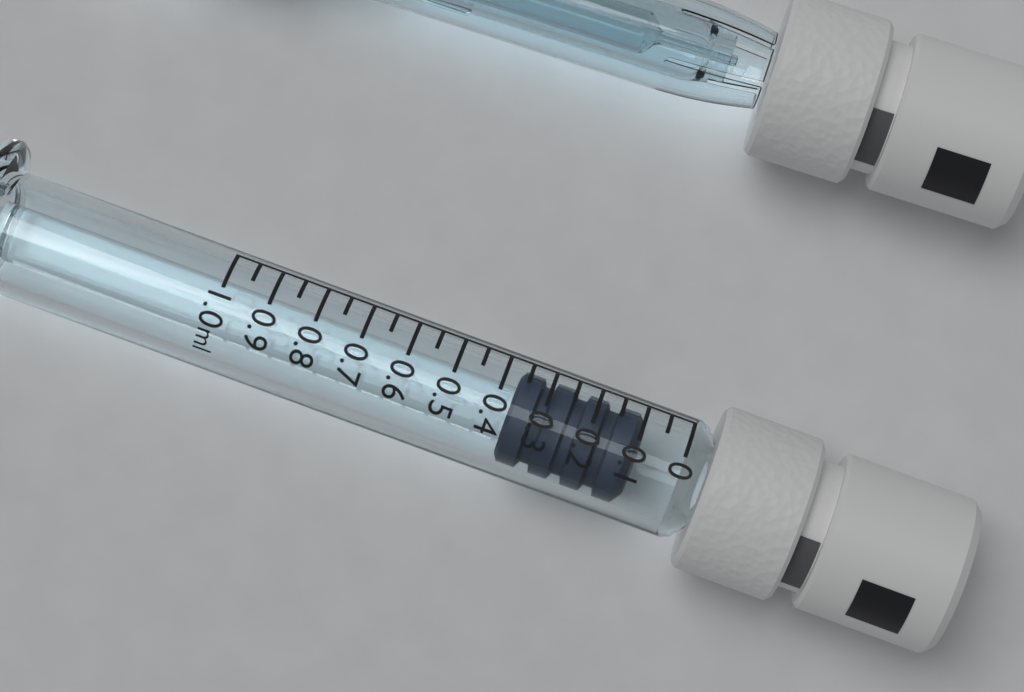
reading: 0.10 ml
